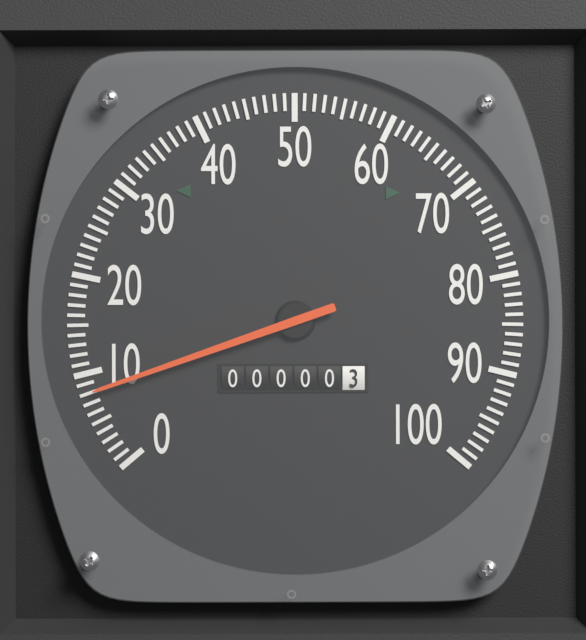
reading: 8 (no unit)
